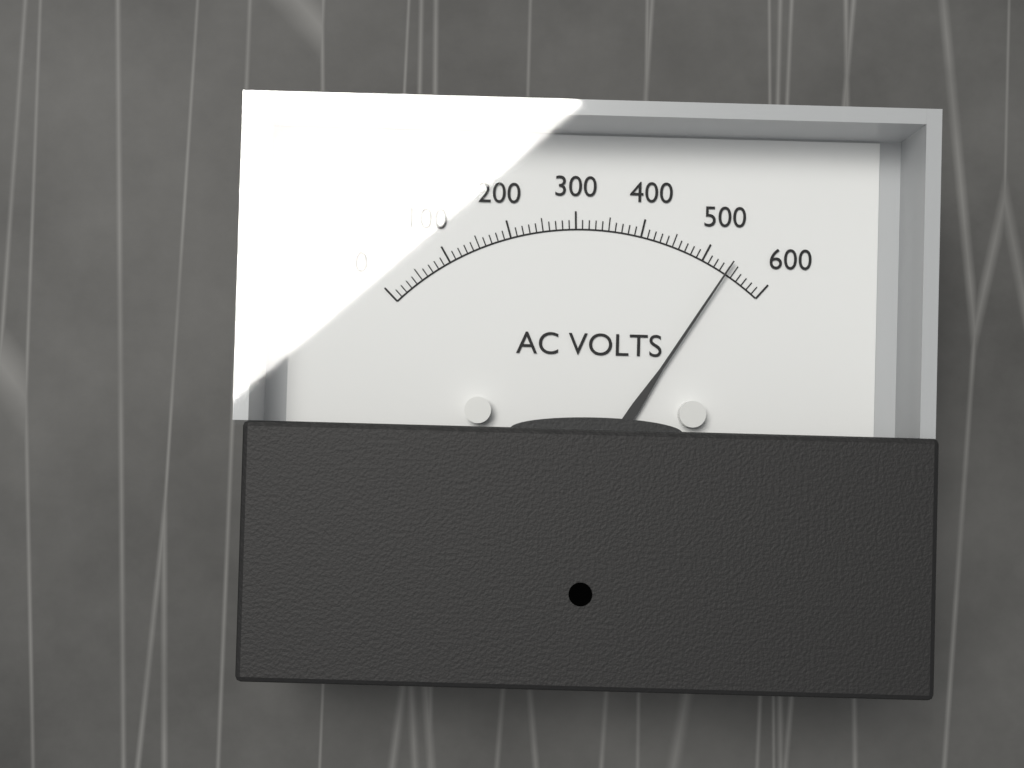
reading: 540 V
